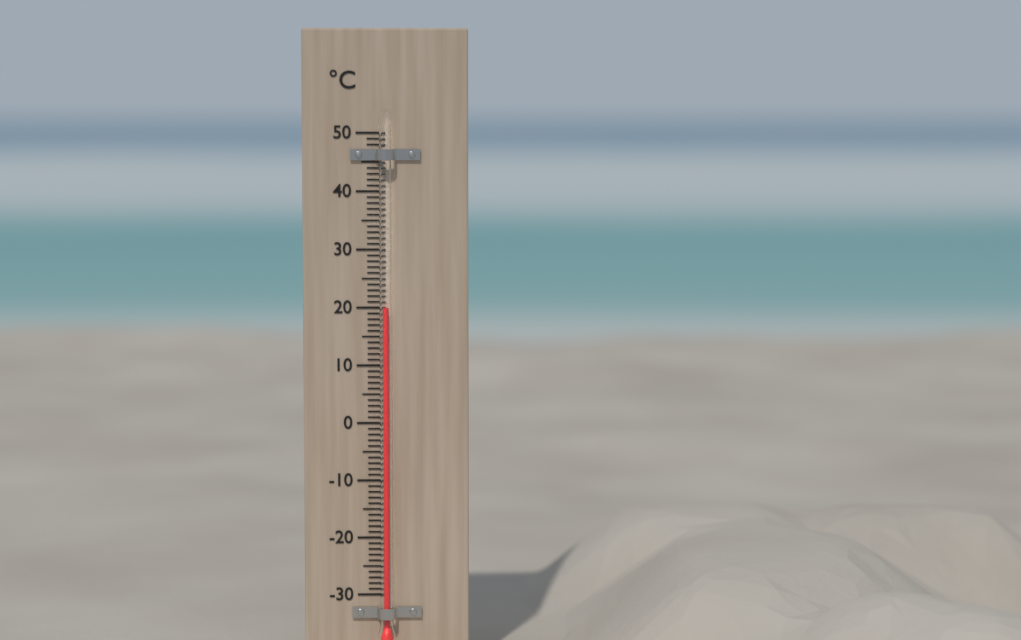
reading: 20 °C
